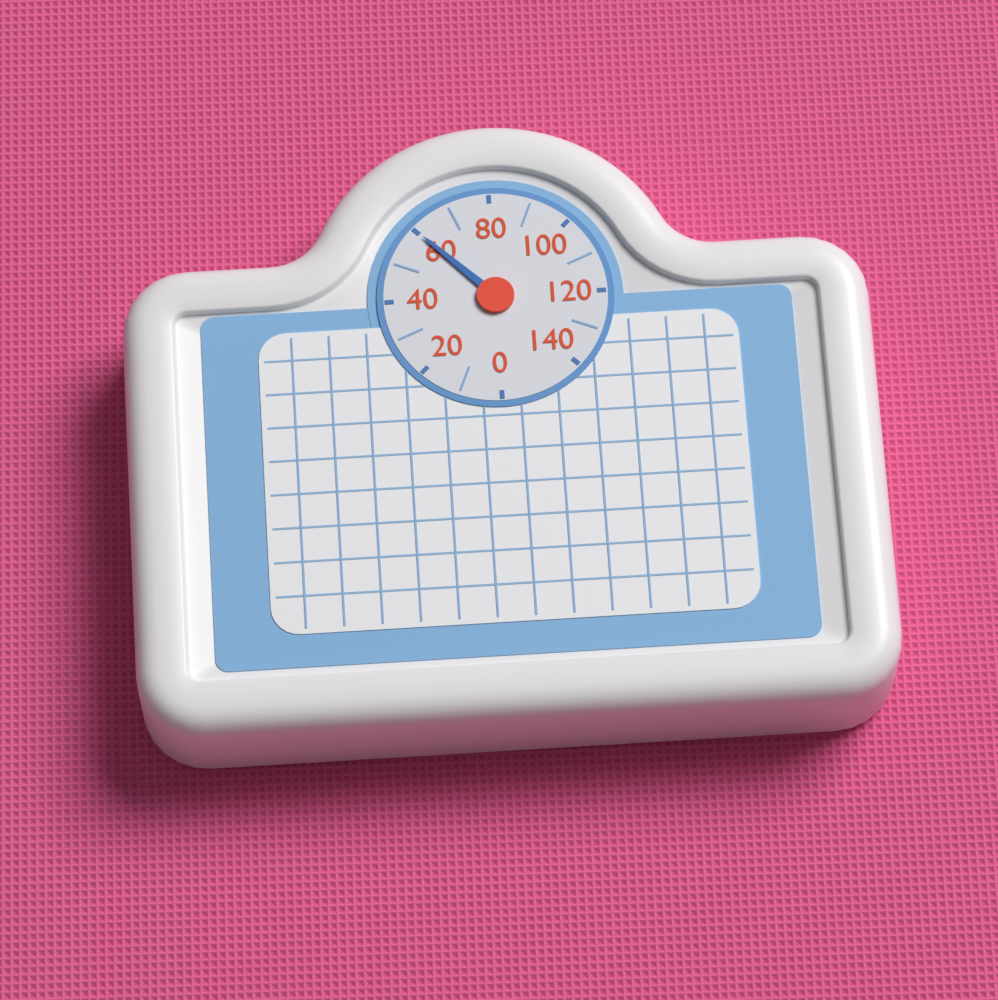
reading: 60 (no unit)
